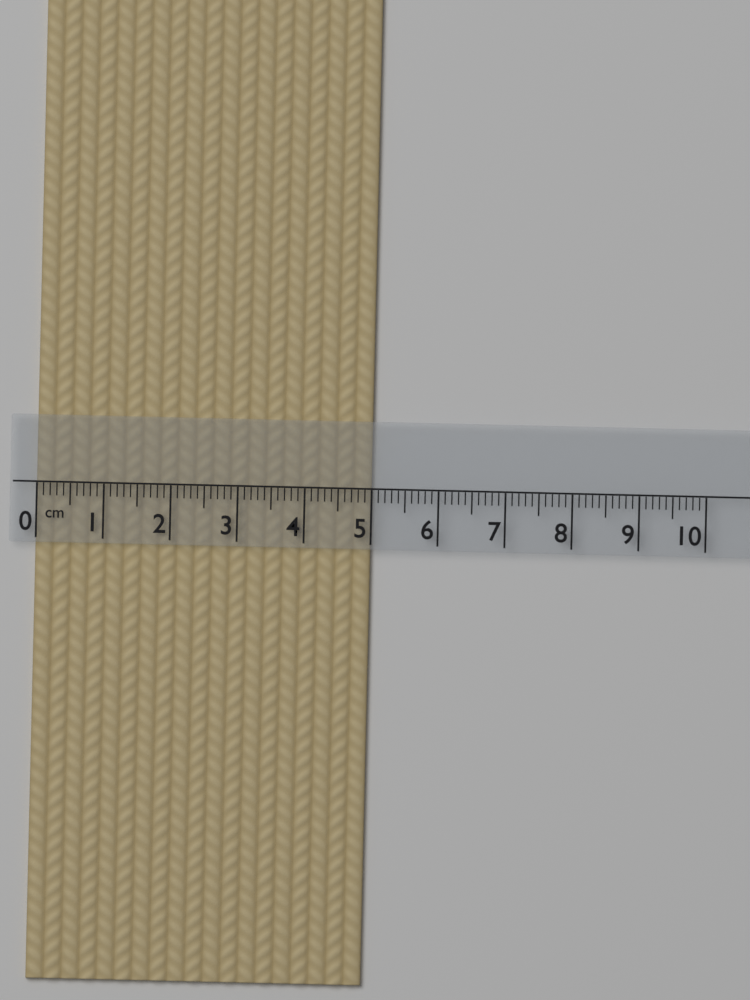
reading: 5.0 cm
